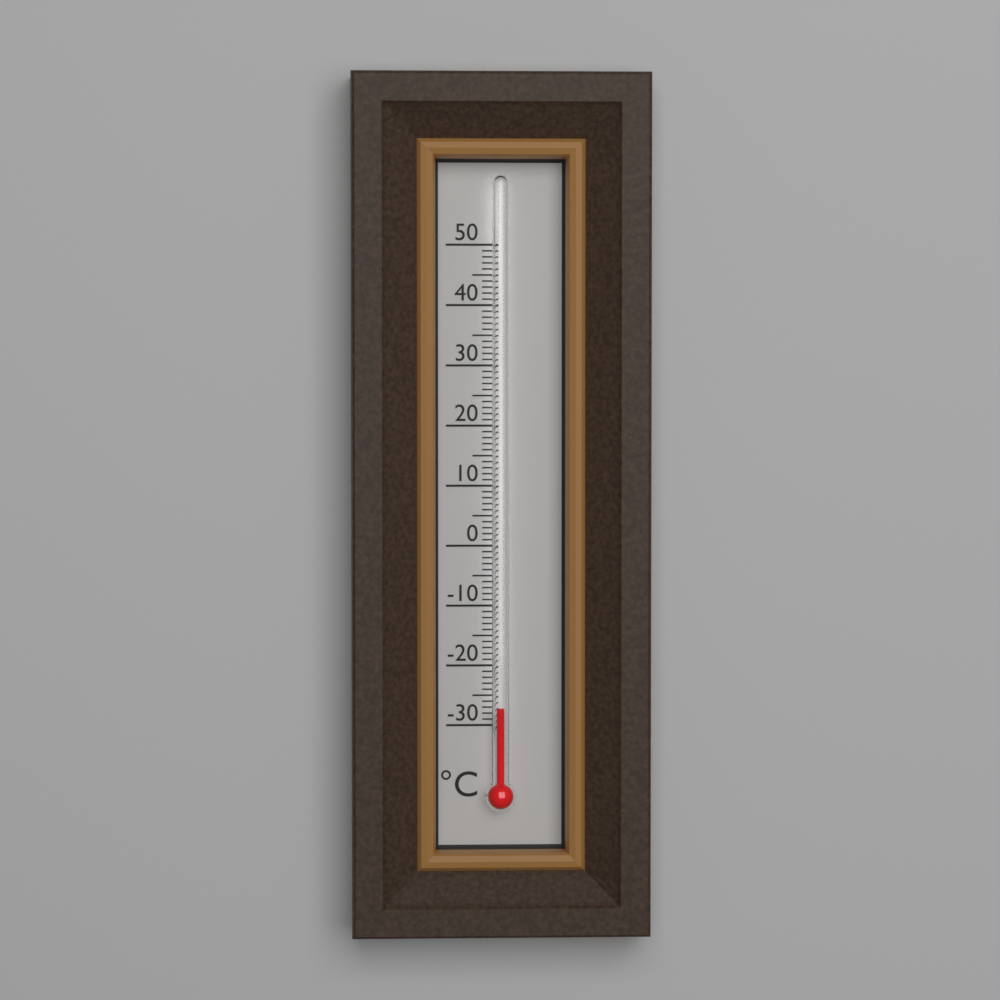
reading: -27 °C
